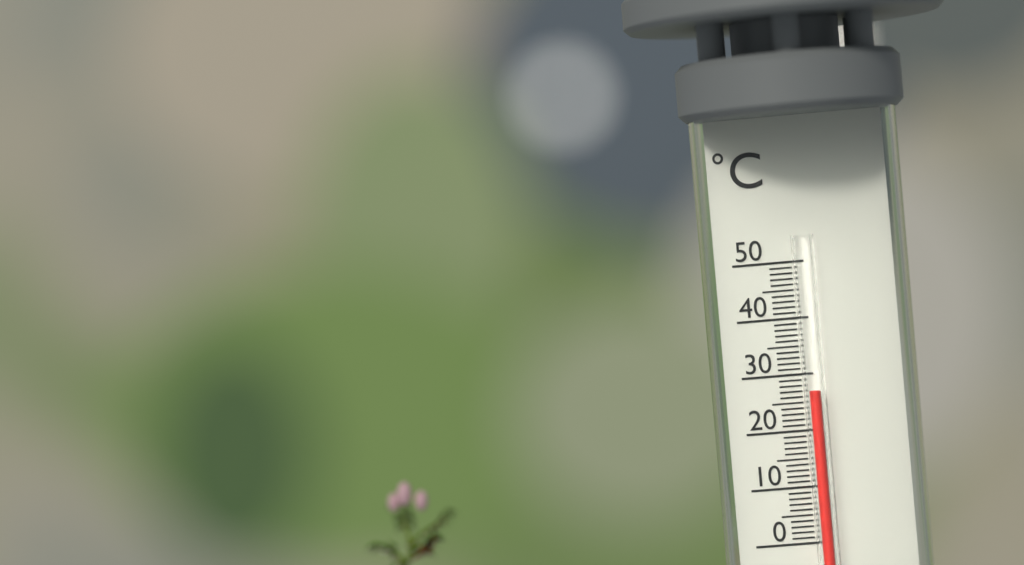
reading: 27 °C
